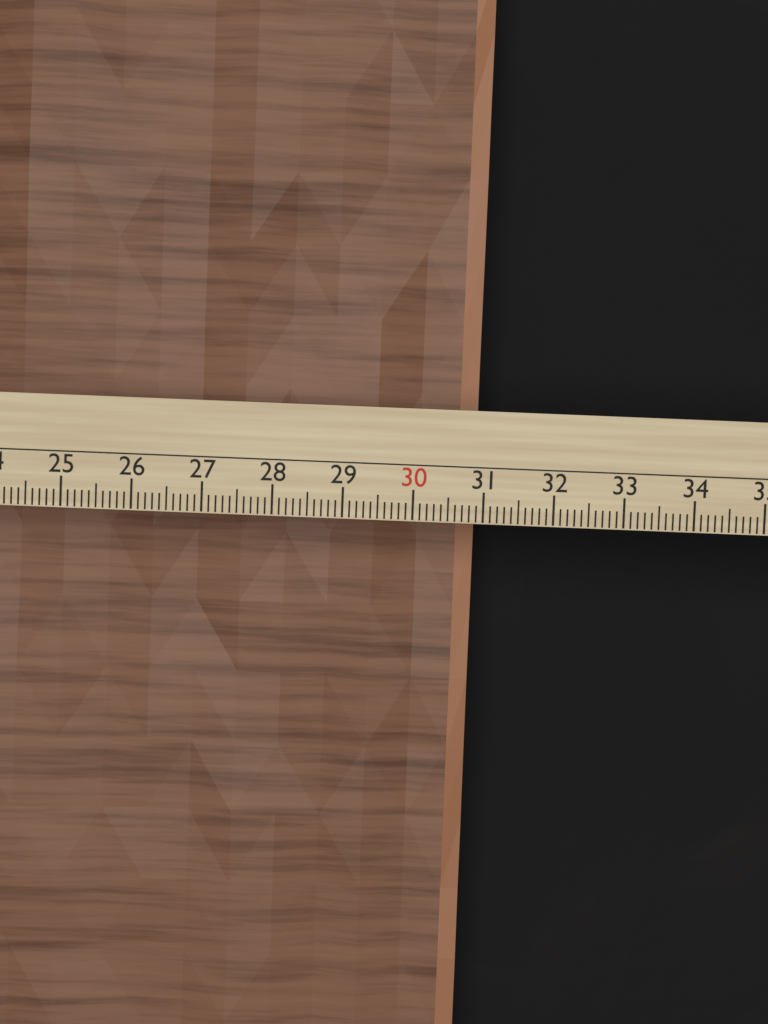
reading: 31.0 cm
